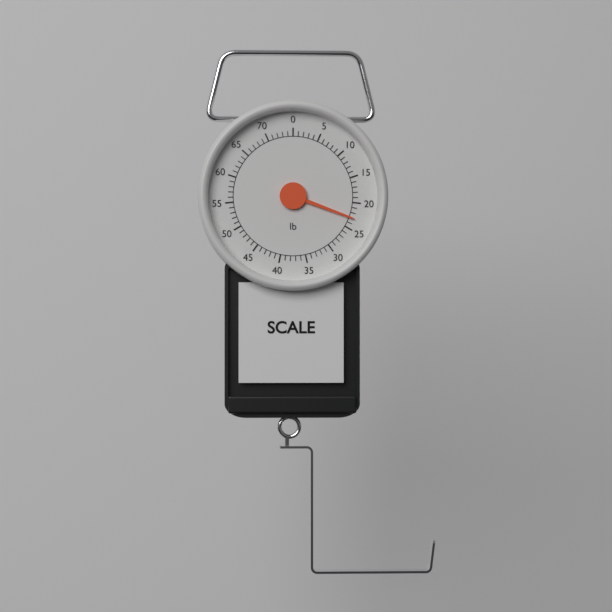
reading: 23 lb
